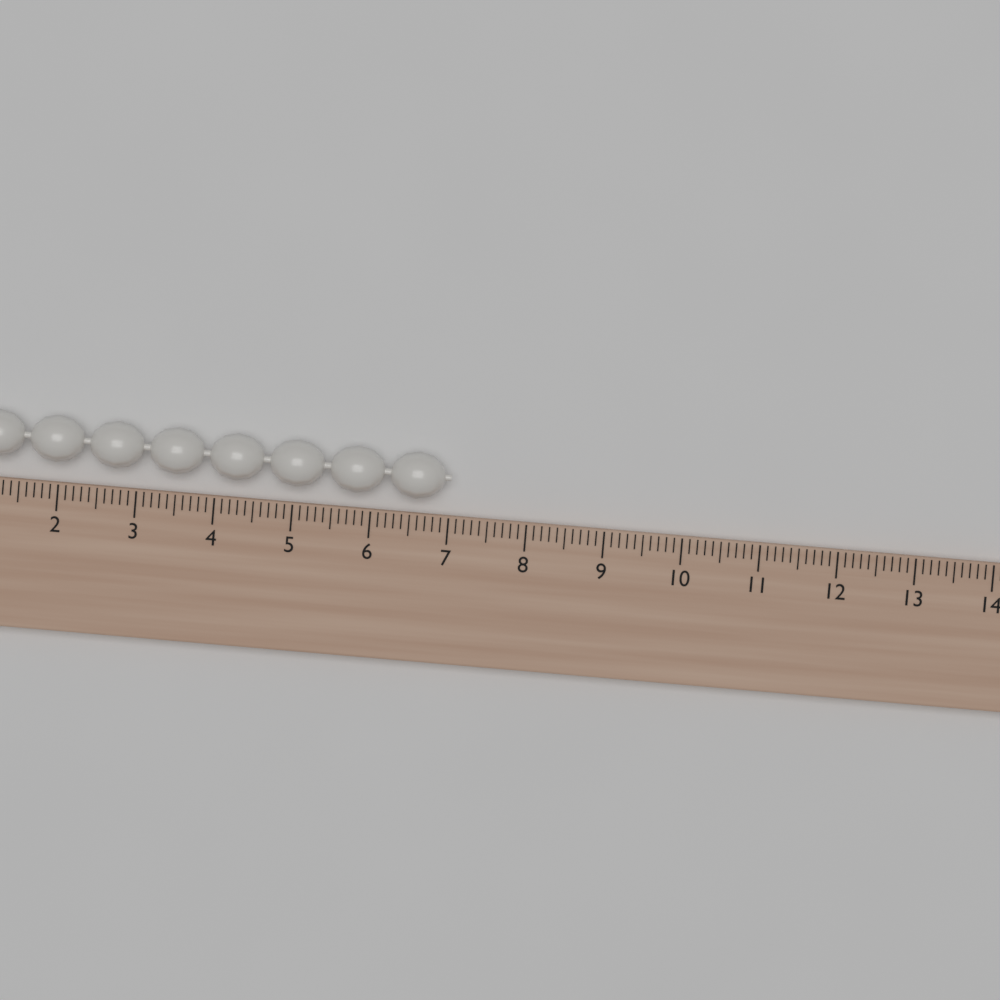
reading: 7.0 (no unit)
